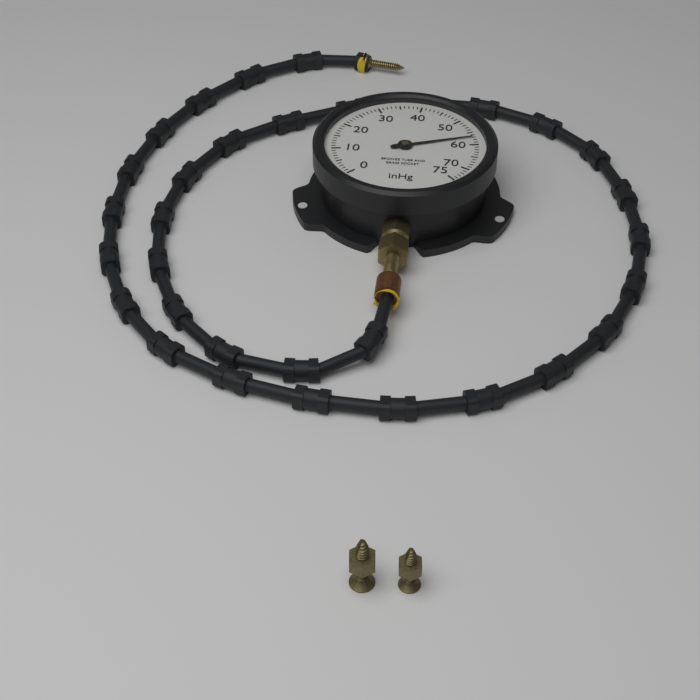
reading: 57 inHg
